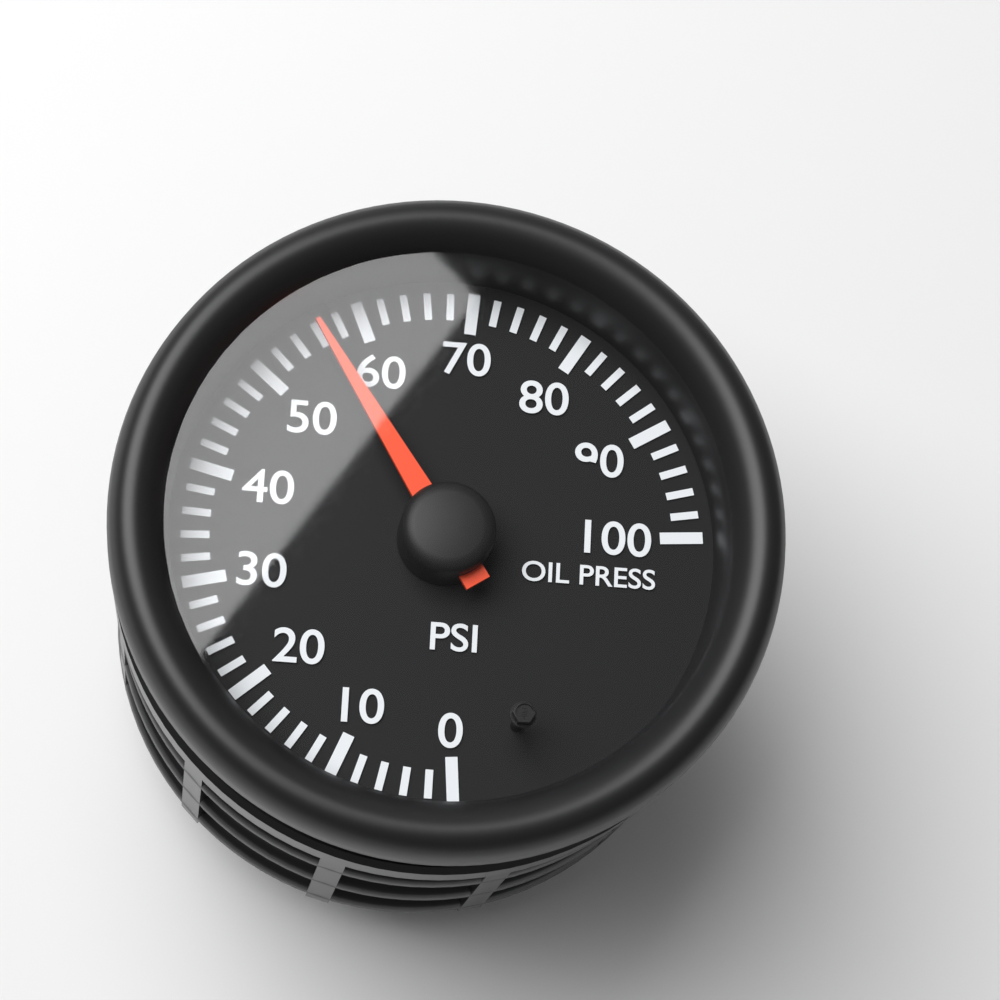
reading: 56 psi
